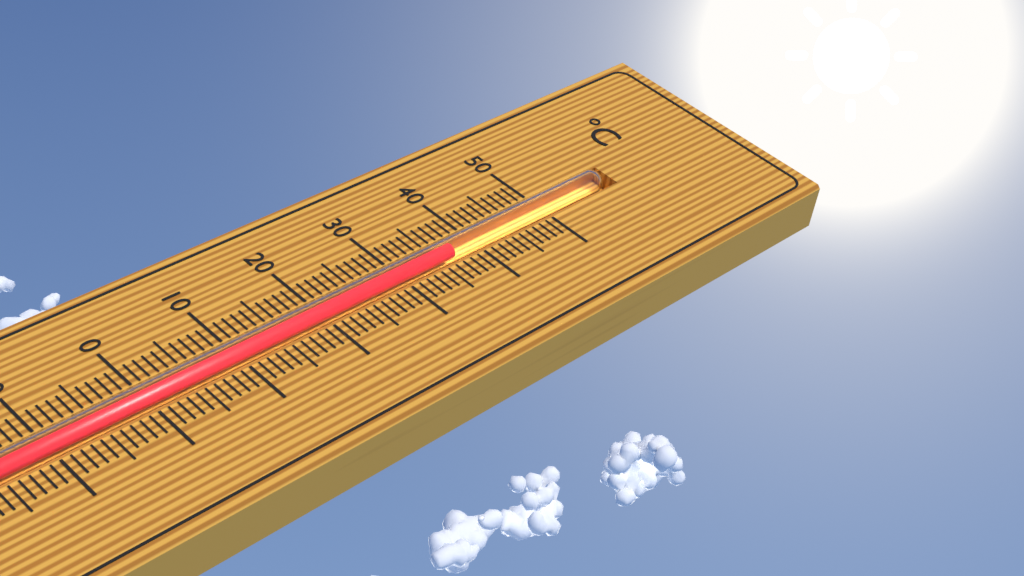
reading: 37 °C
